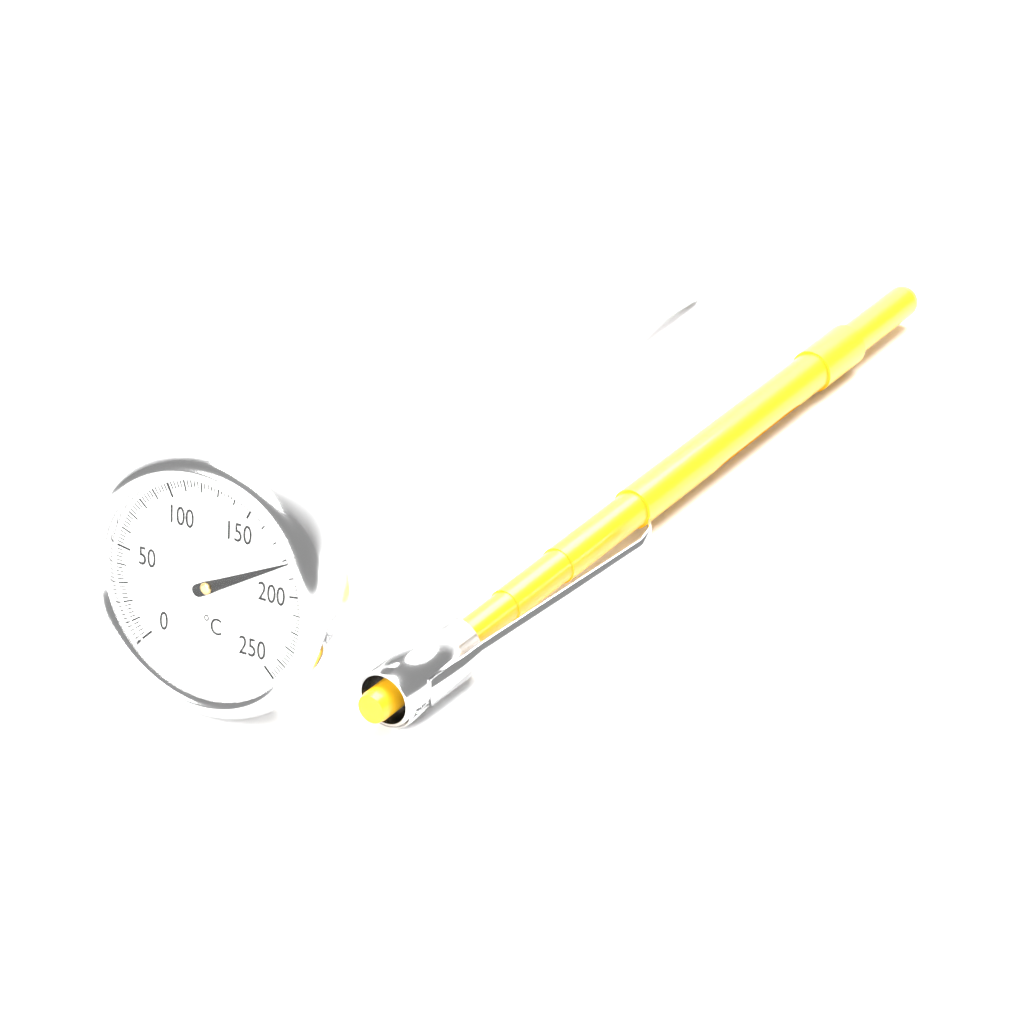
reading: 182 °C
